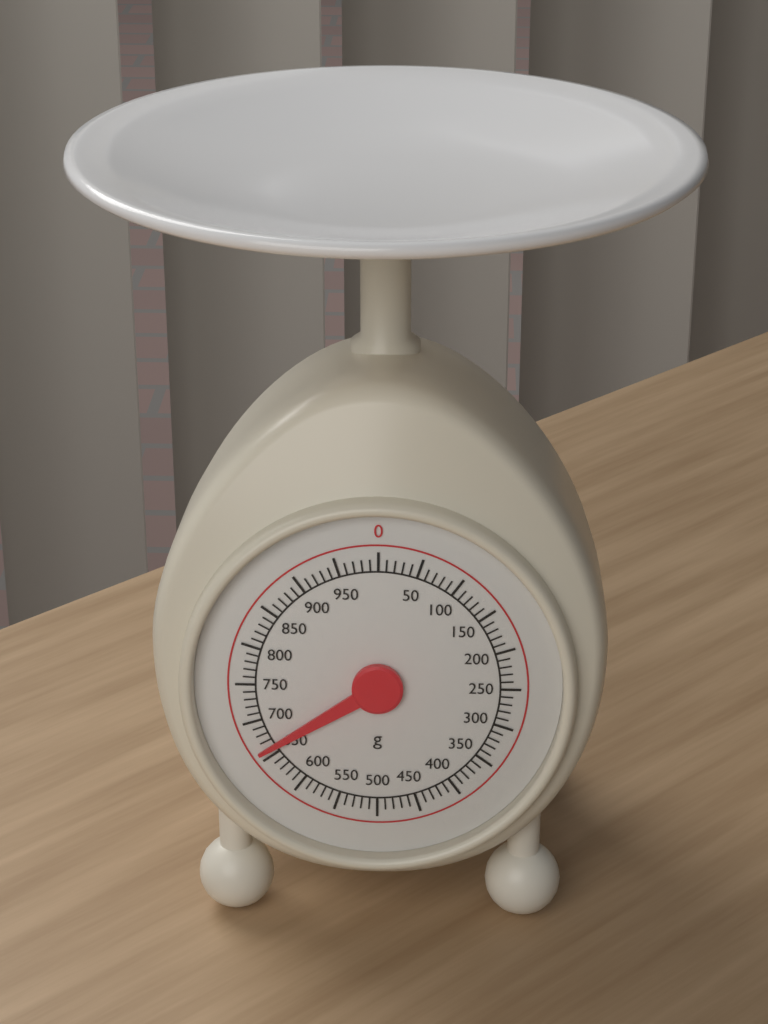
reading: 660 g
